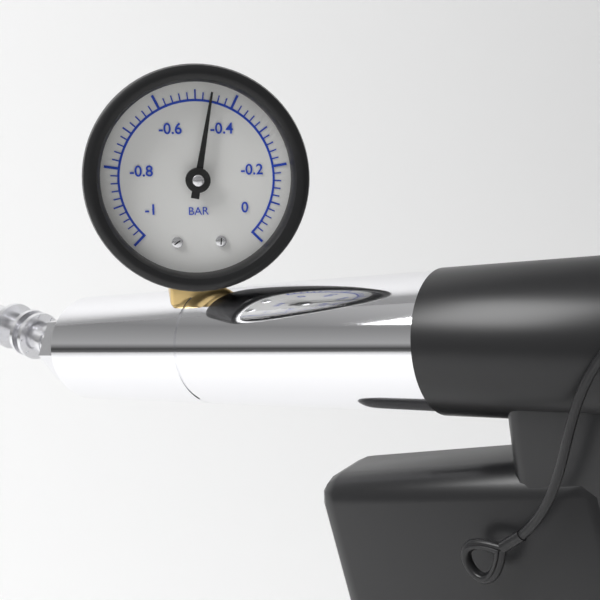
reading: -0.46 bar
